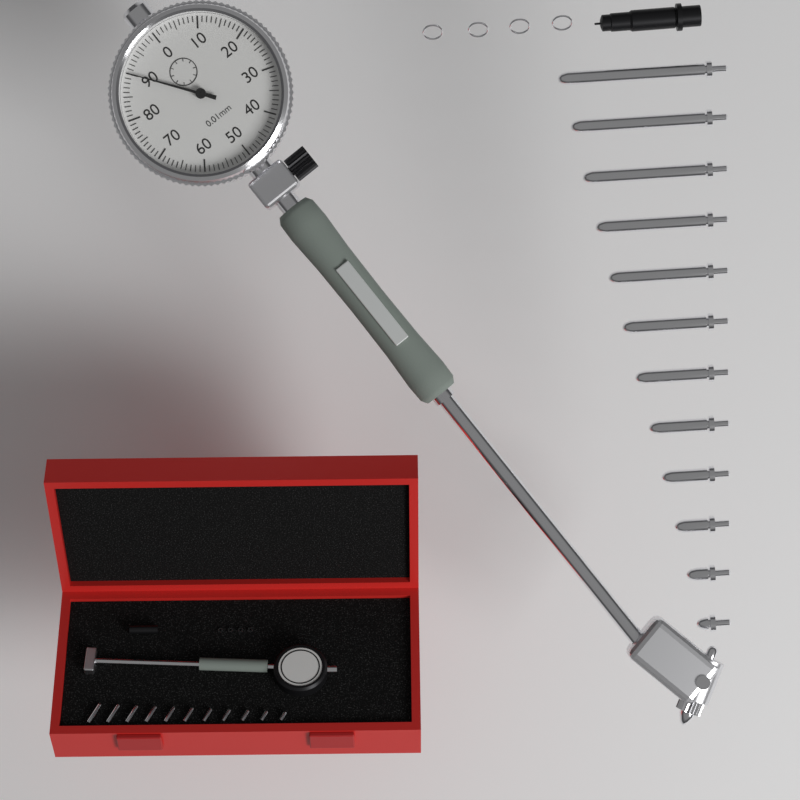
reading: 0.90 mm
